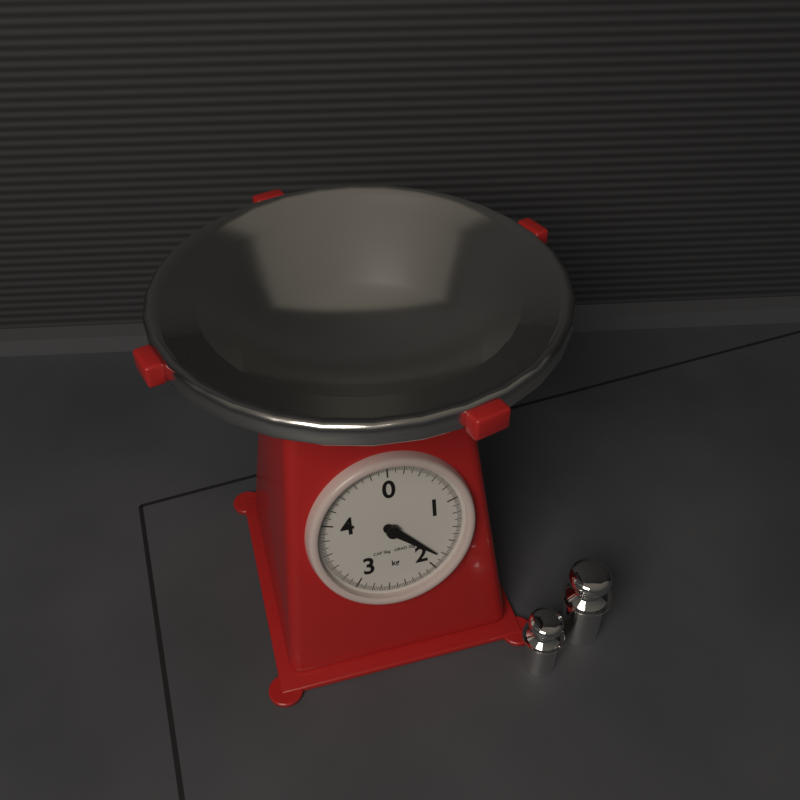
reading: 1.84 kg
